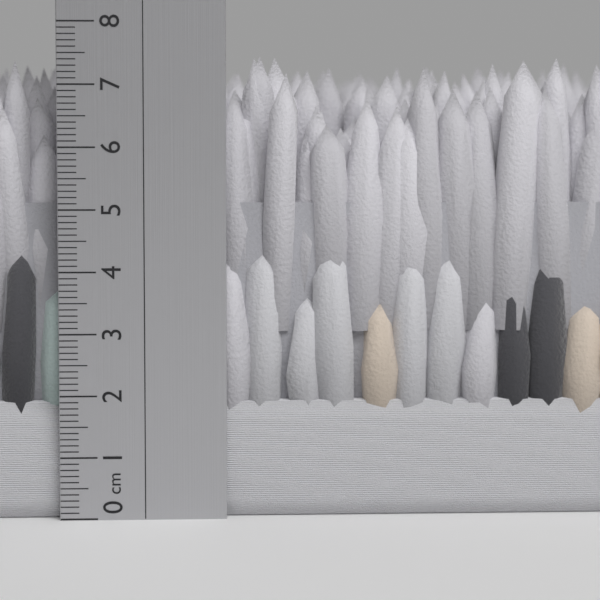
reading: 7.5 cm
